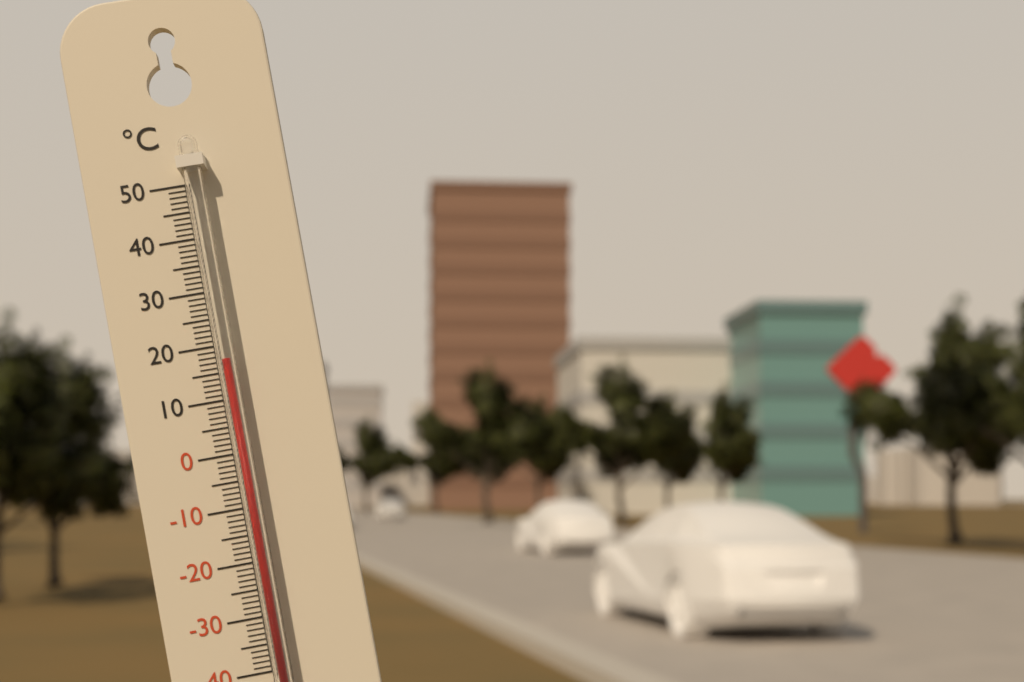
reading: 17 °C
